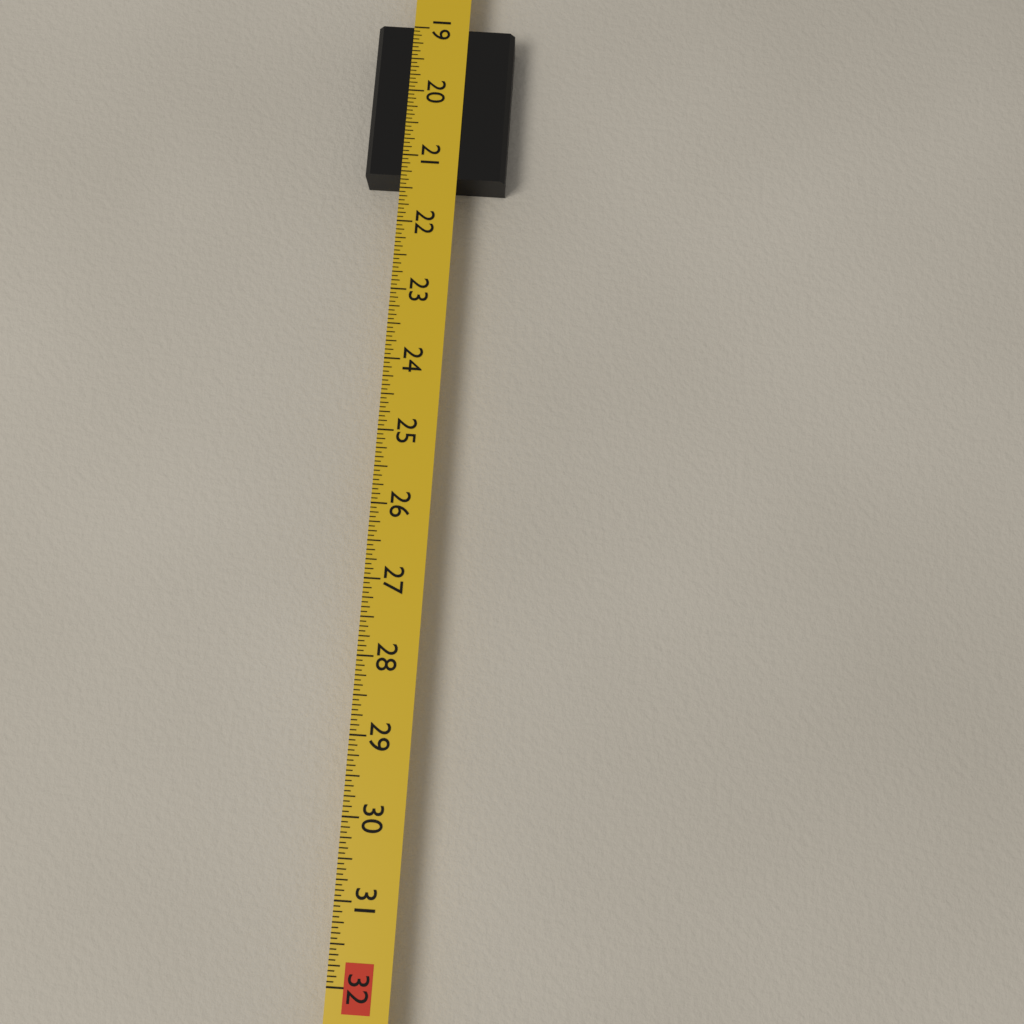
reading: 21.3125 in
